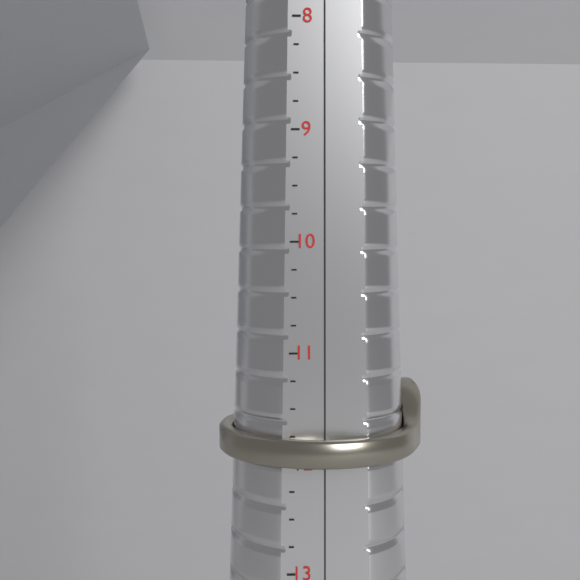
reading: 12.00 (no unit)
